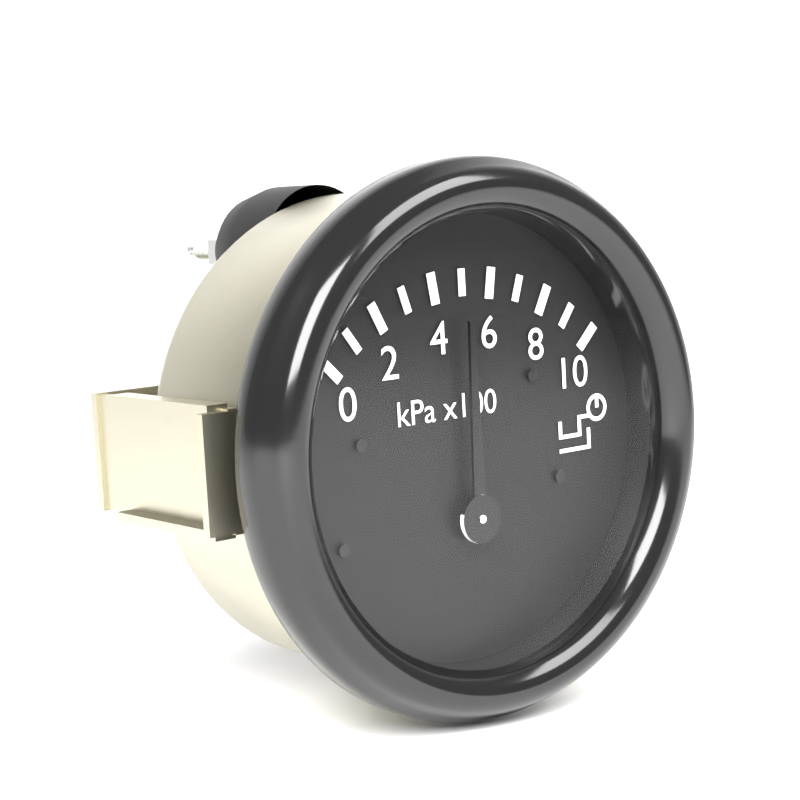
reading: 5 kPa x100
